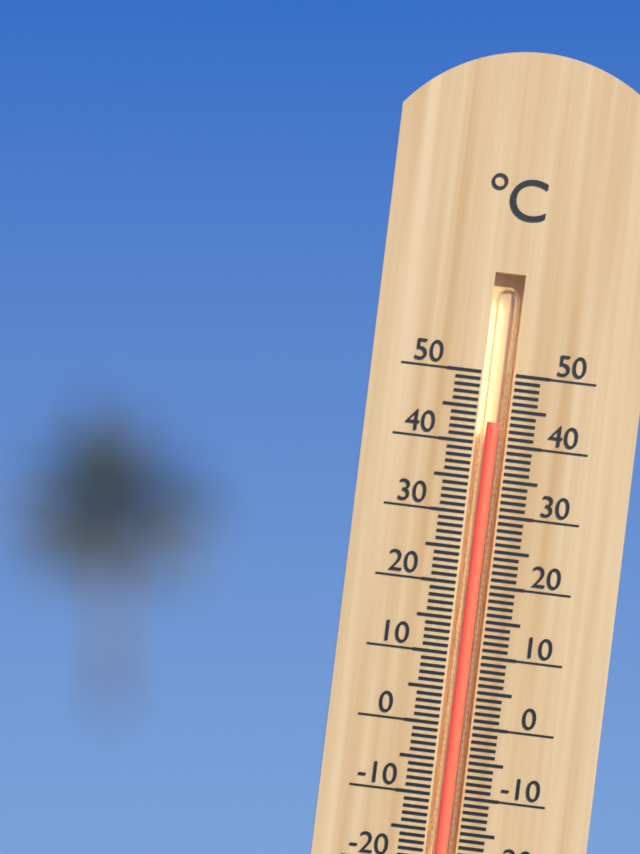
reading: 43 °C
